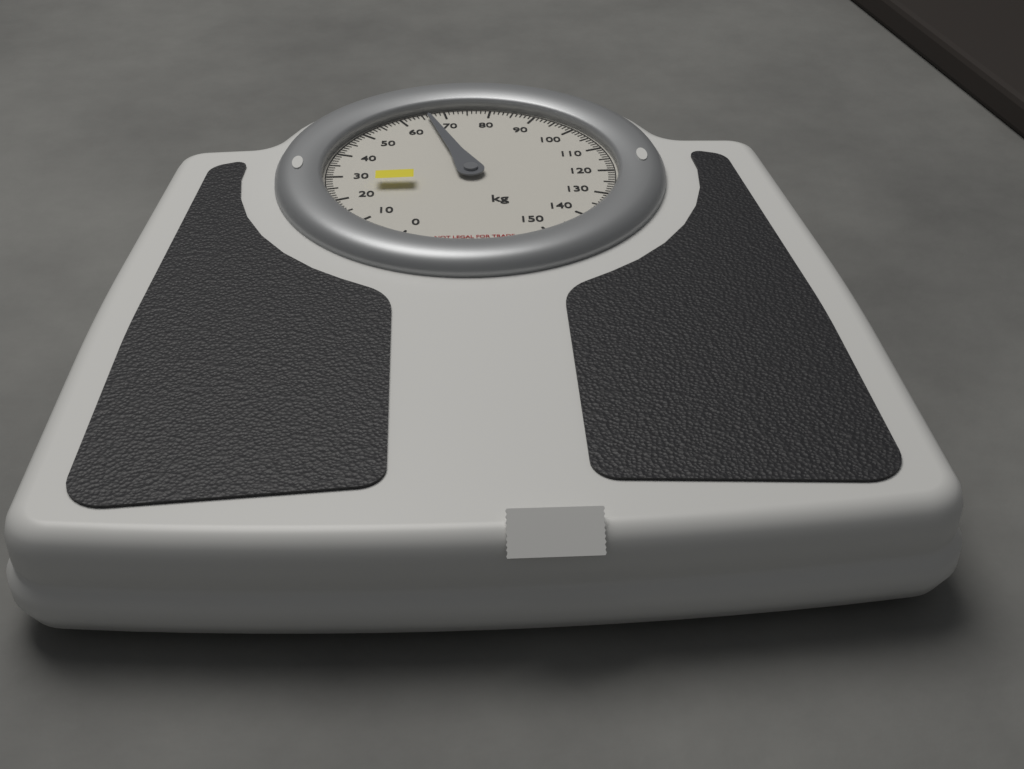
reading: 66 kg
